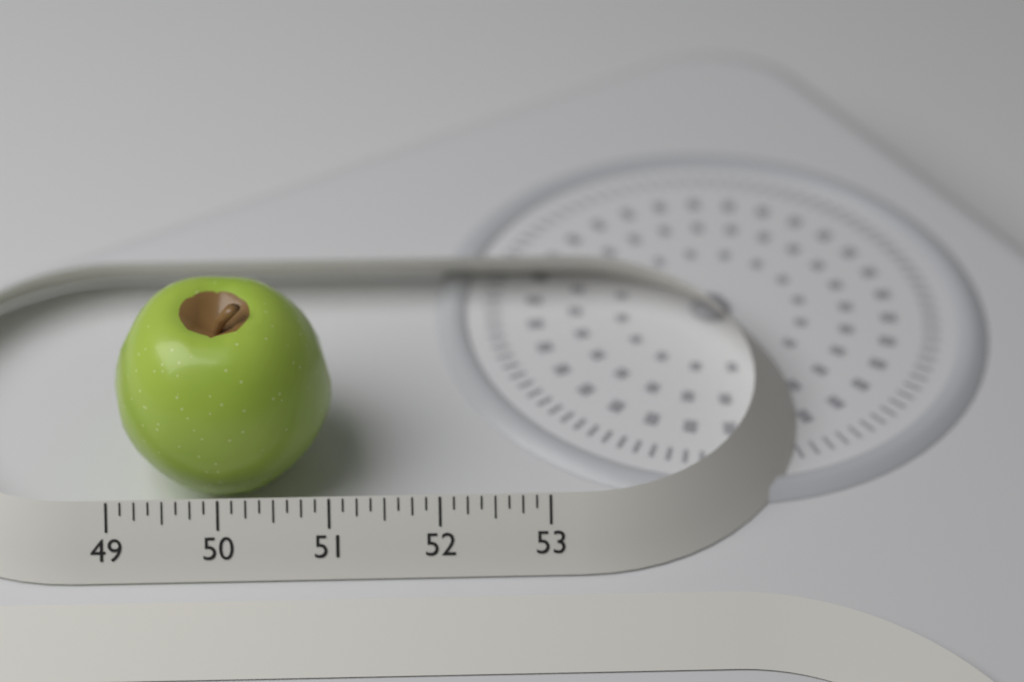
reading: 51.000 (no unit)
